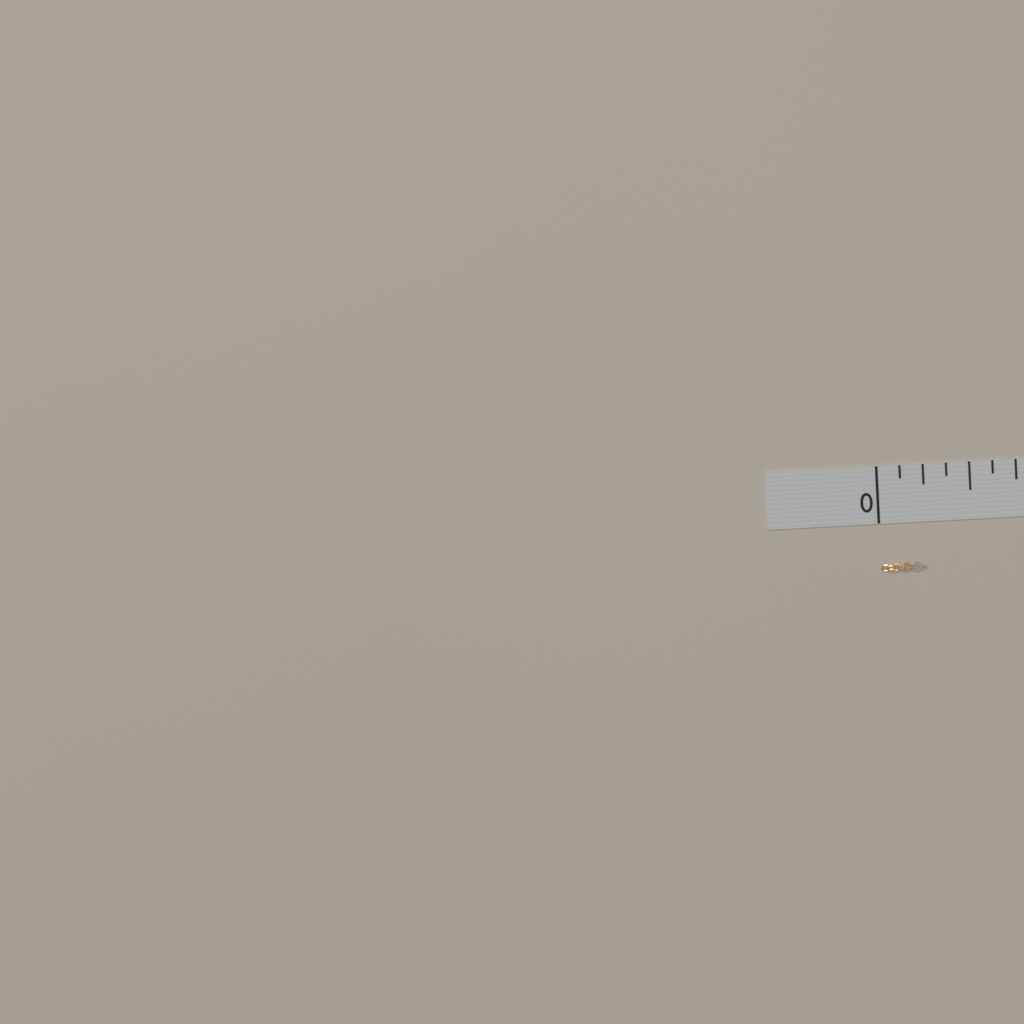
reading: 0.250 in
